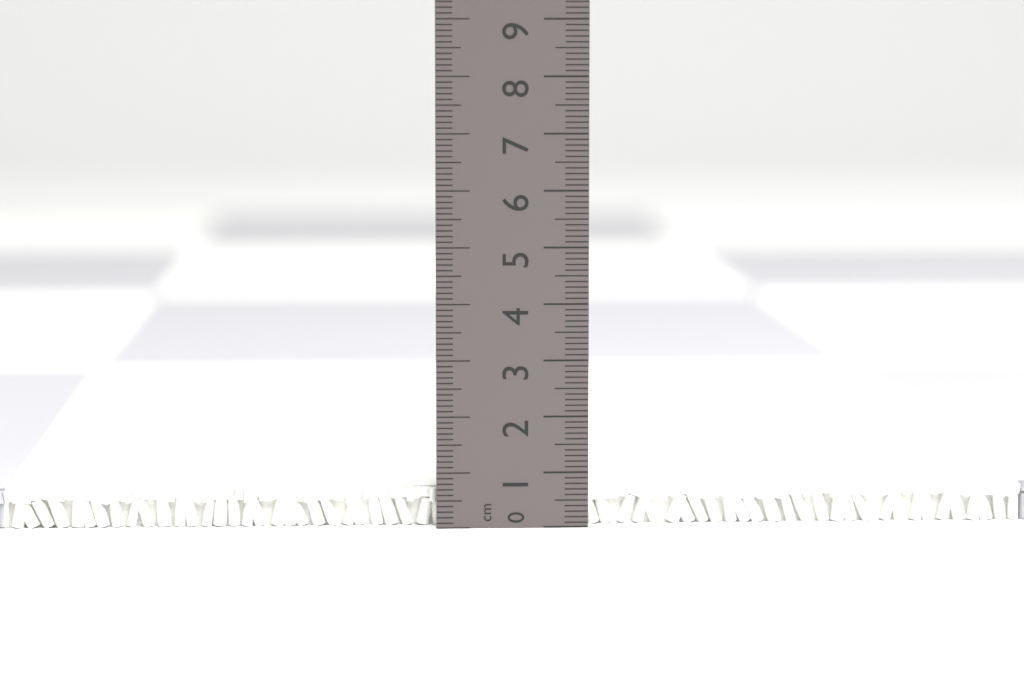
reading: 0.7 cm
